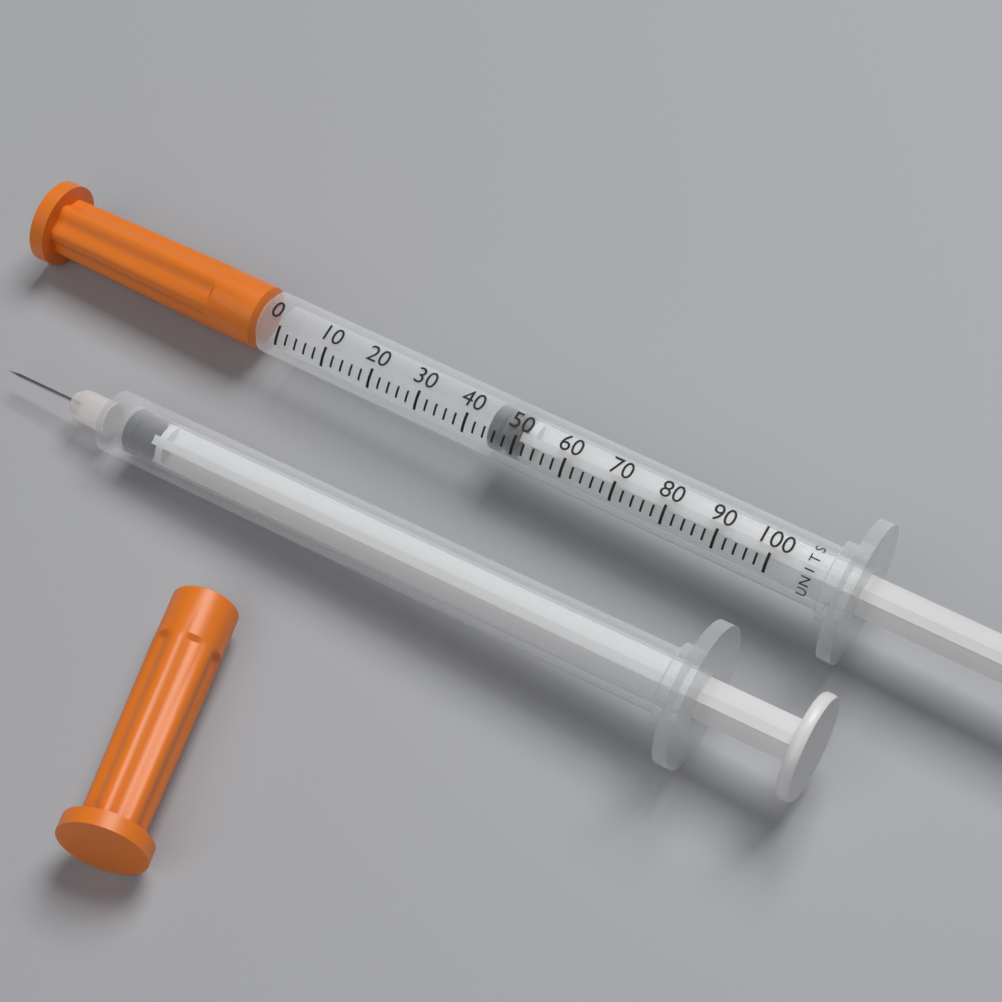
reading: 44 units
